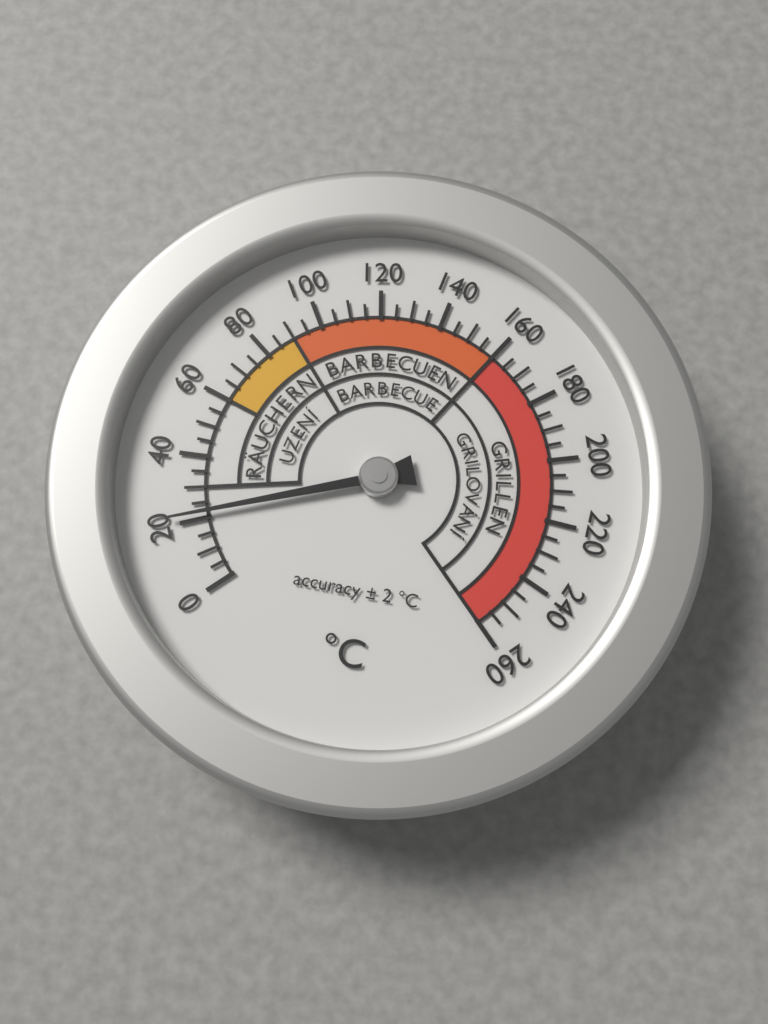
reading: 22 °C
